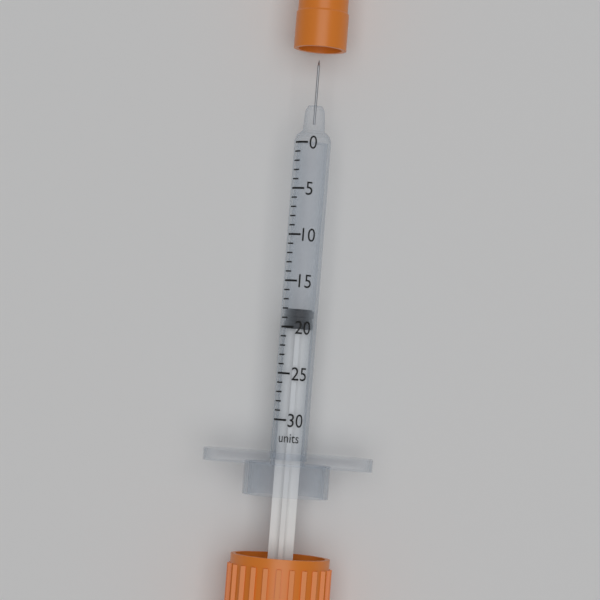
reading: 18 units
